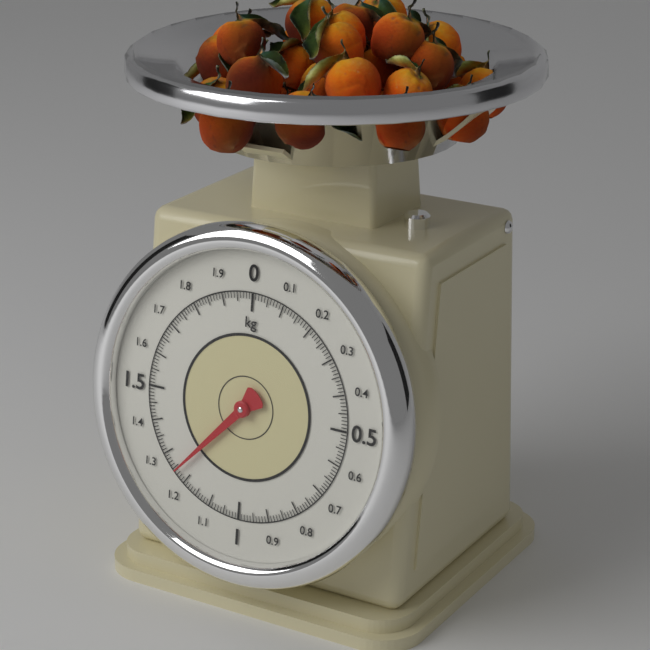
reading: 1.24 kg
